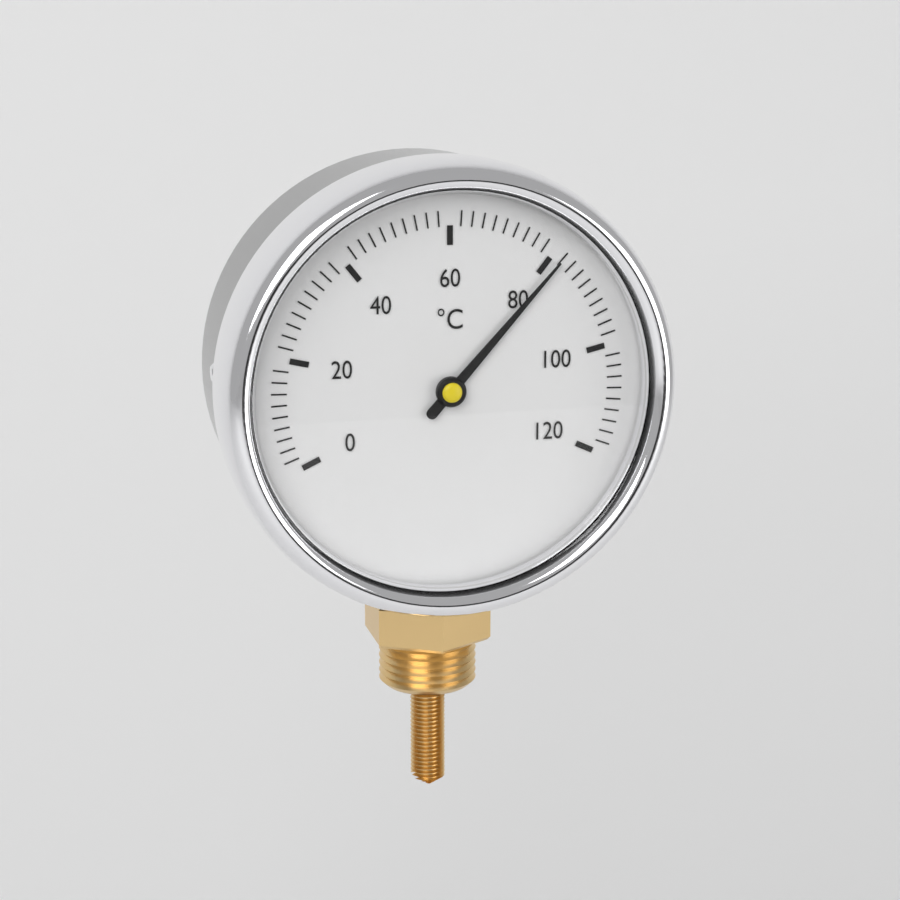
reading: 82 °C
